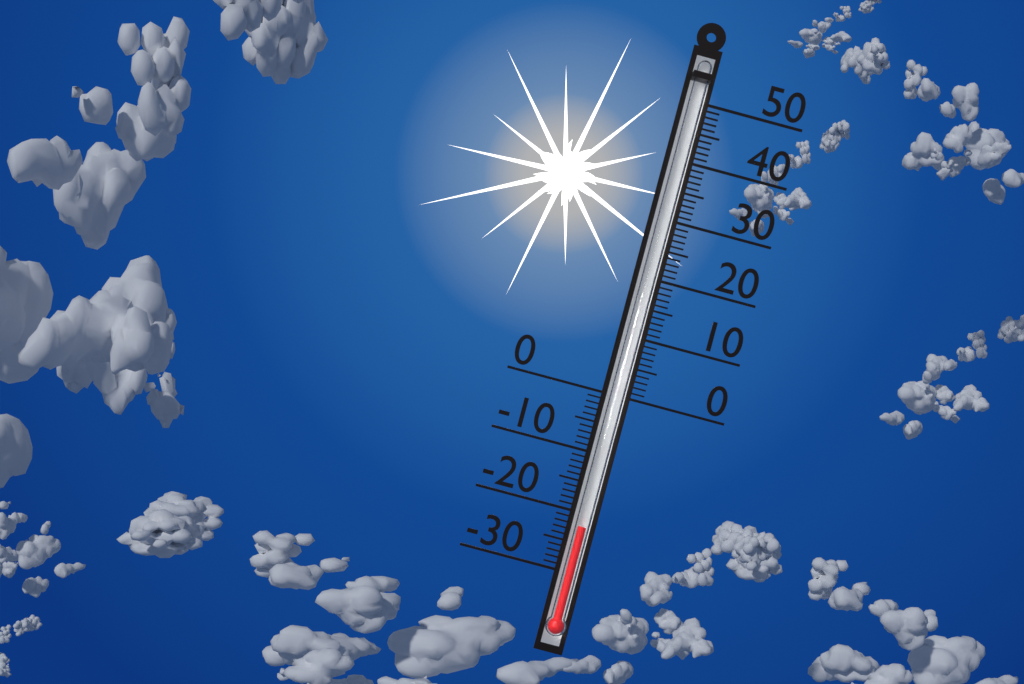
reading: -22 (no unit)
